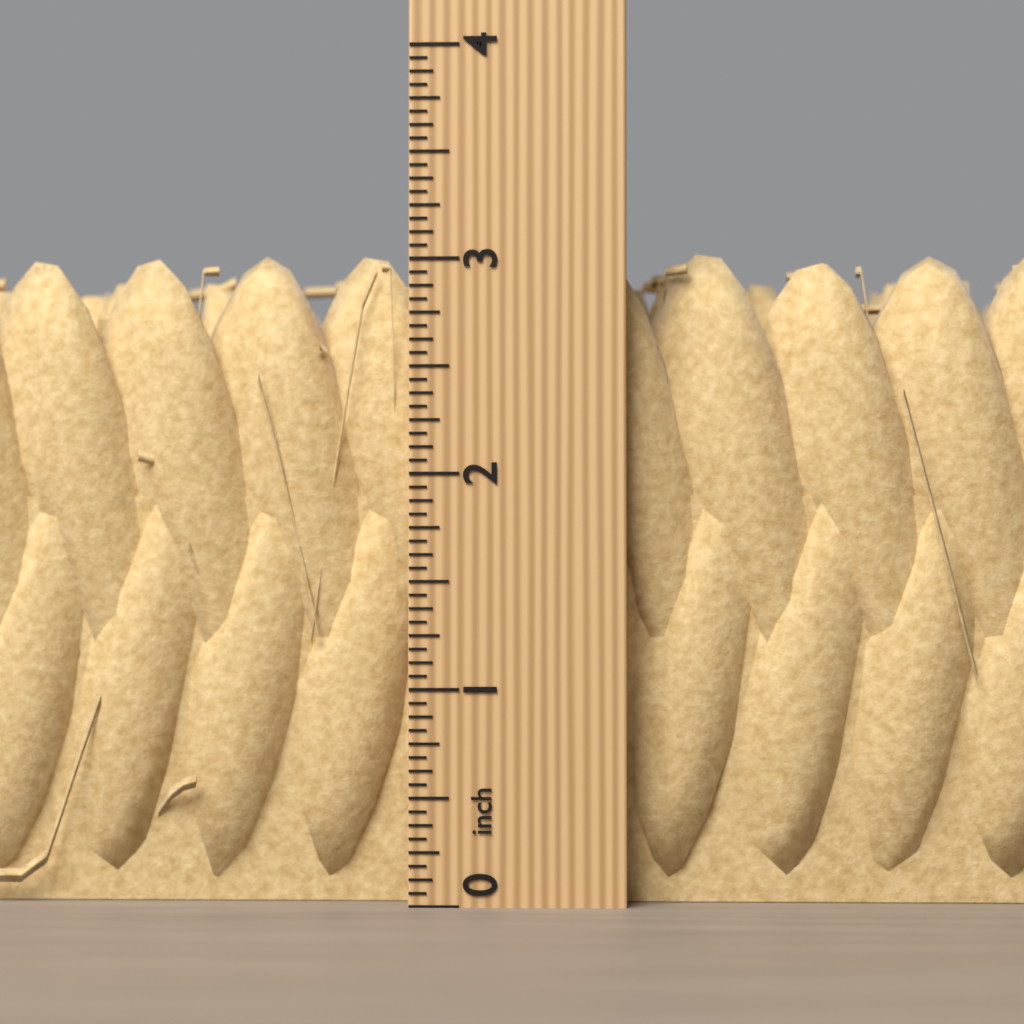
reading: 3.0625 inch
